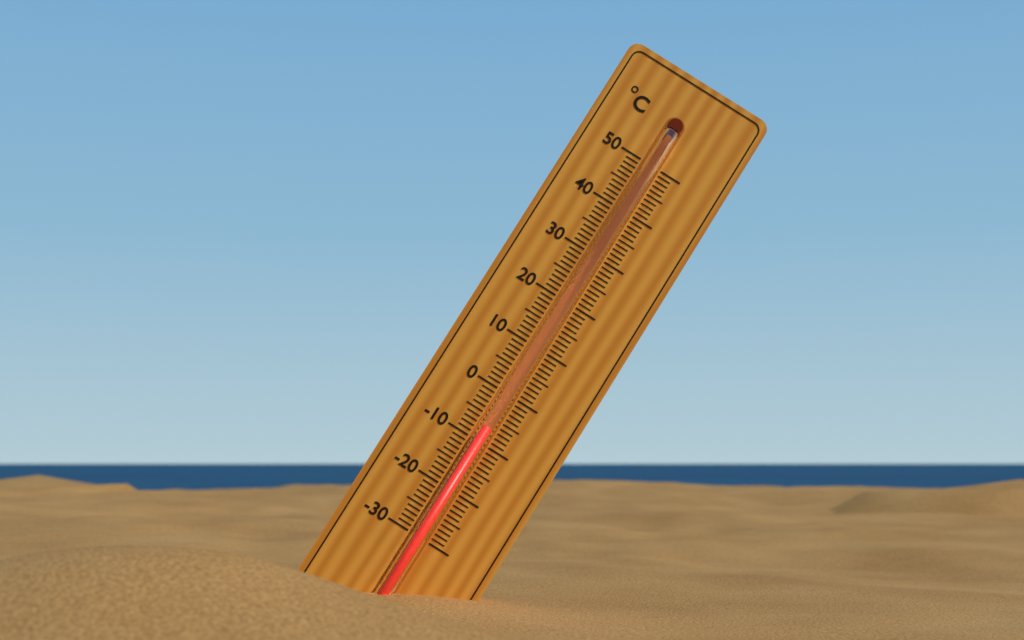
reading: -7 °C
